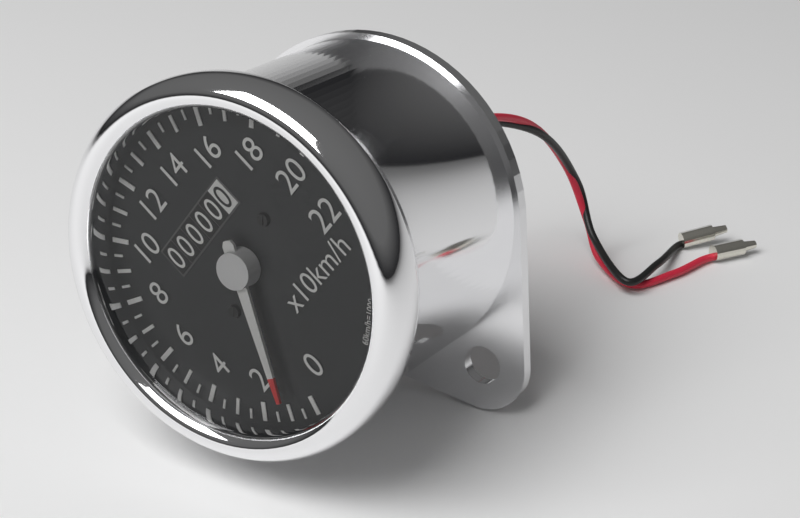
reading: 10 km/h
